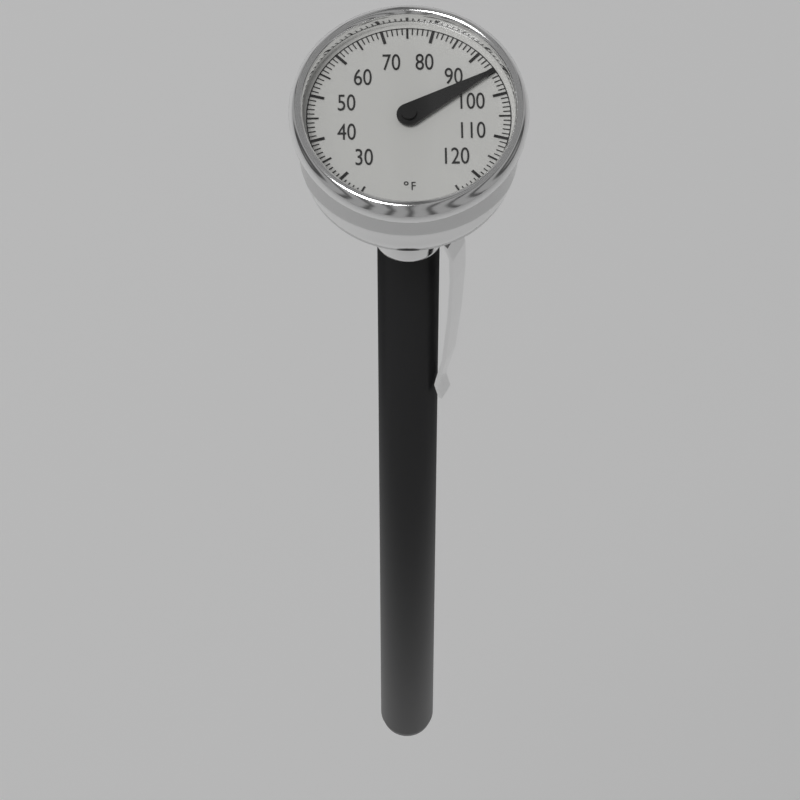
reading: 95 °F
